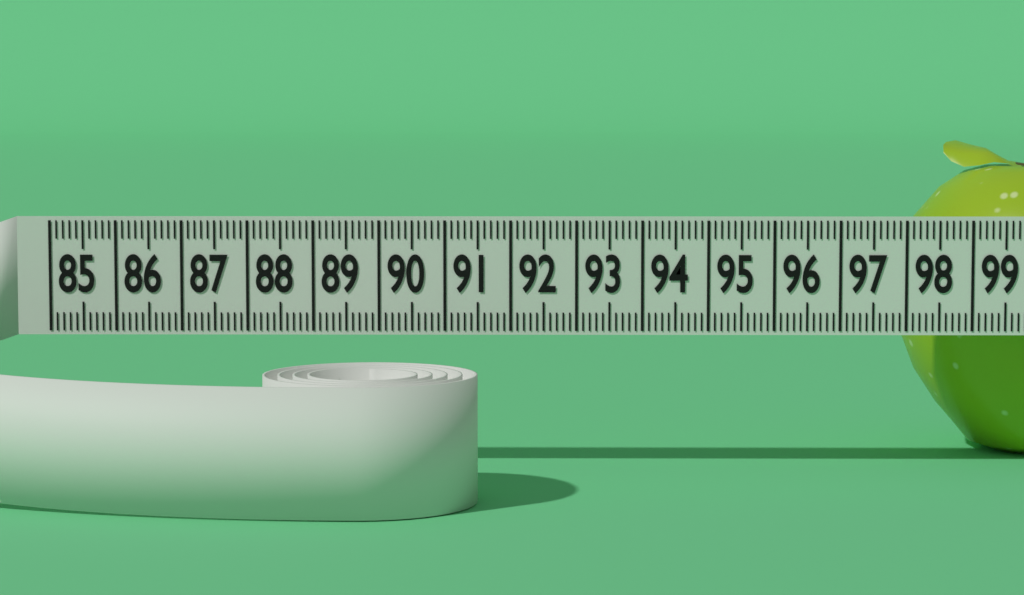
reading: 98.2 (no unit)
